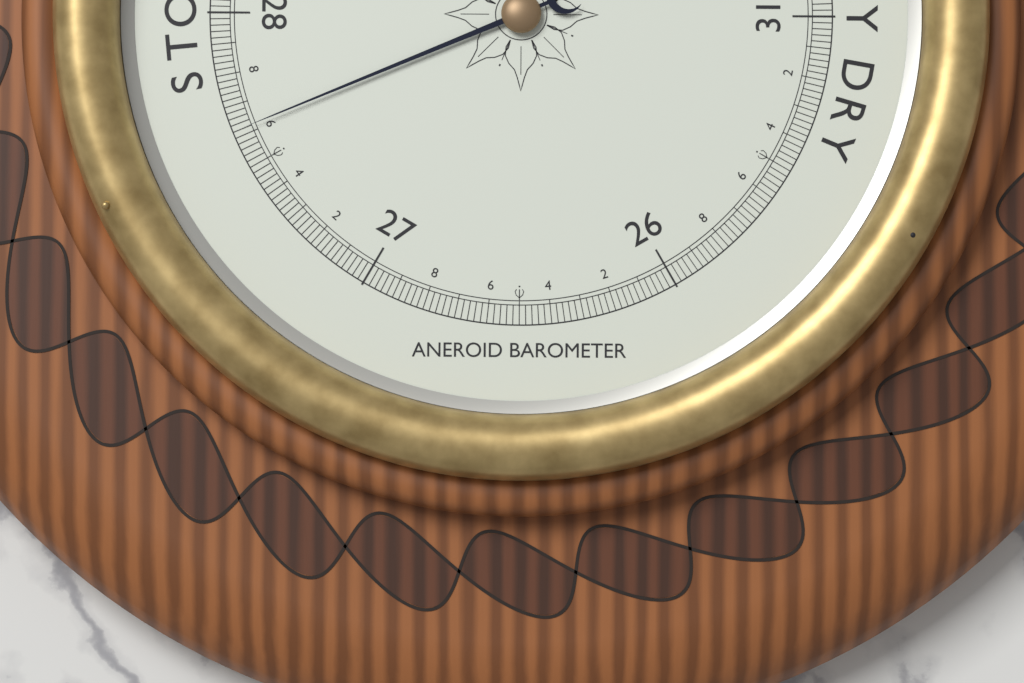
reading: 27.62 inHg
